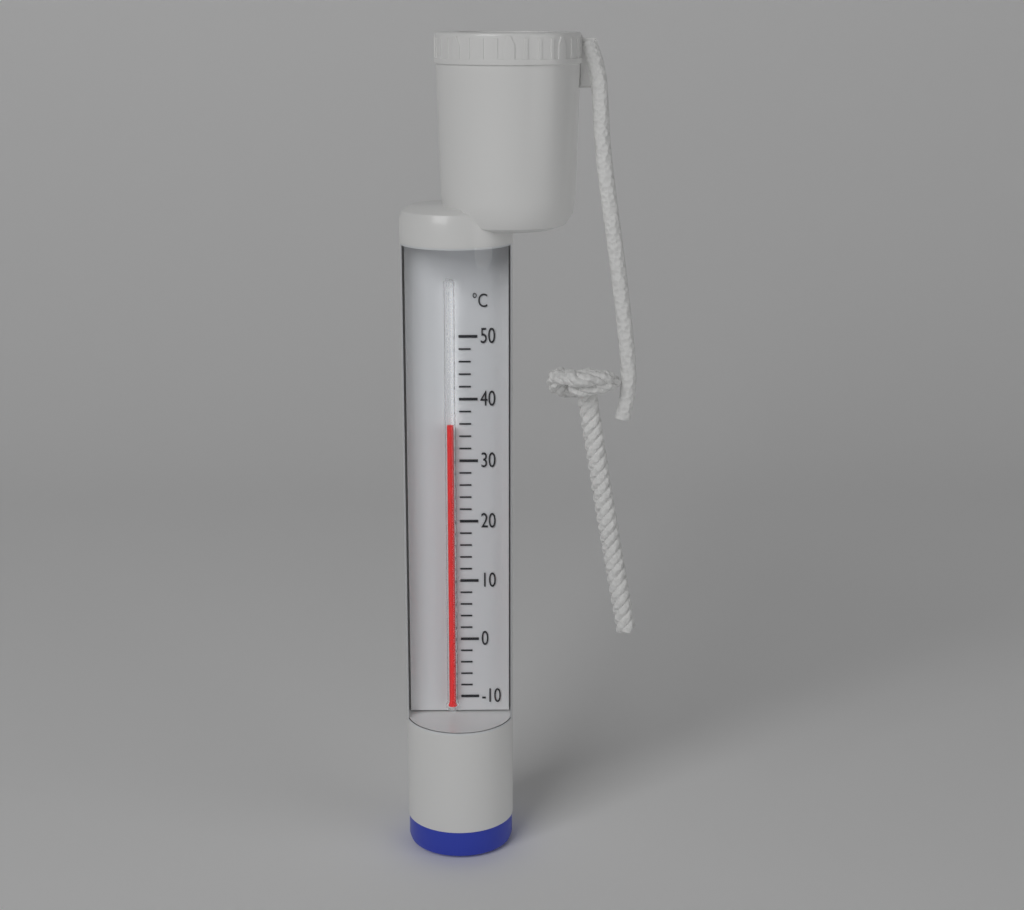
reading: 36 °C
